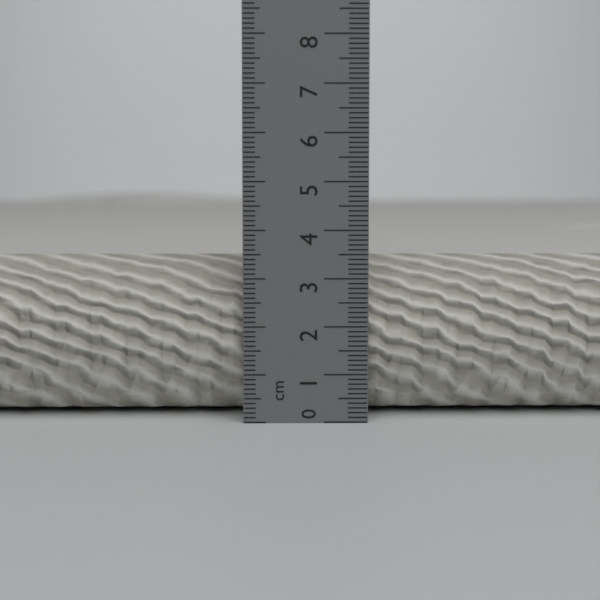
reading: 3.4 cm
